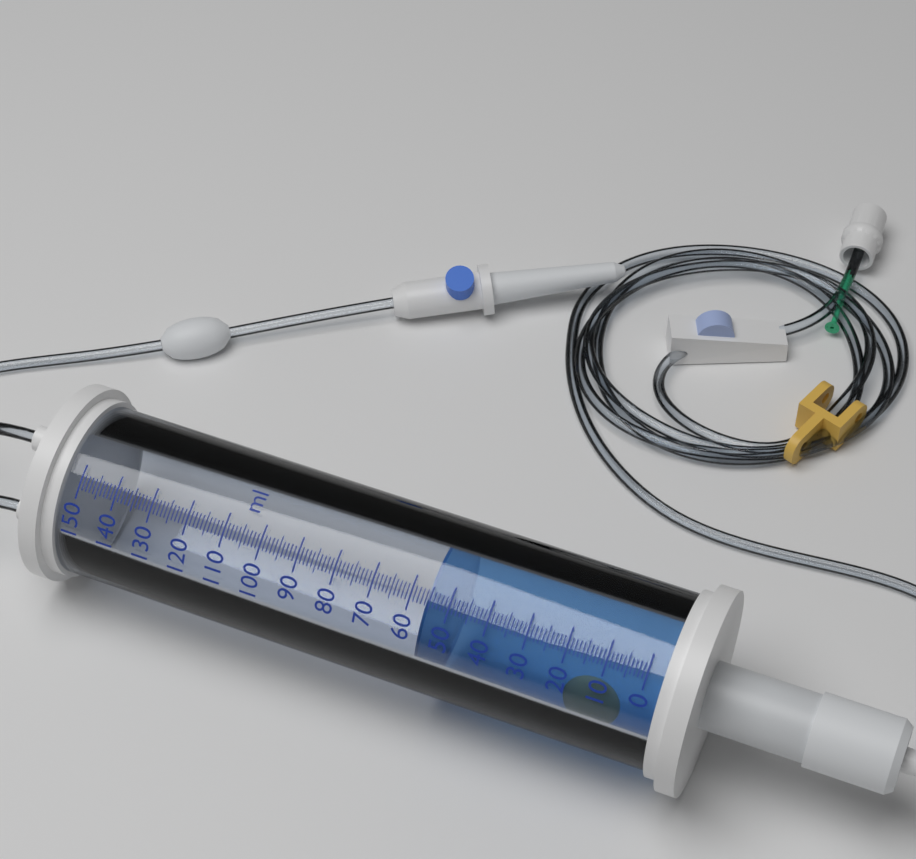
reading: 56 ml
